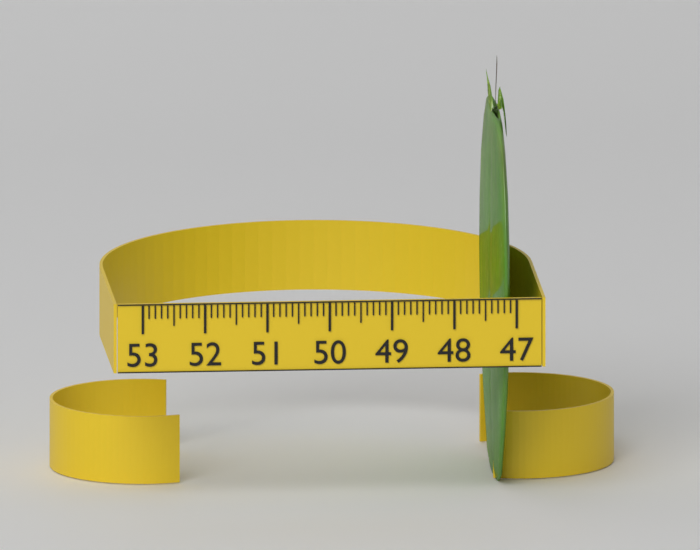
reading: 47.3 (no unit)
